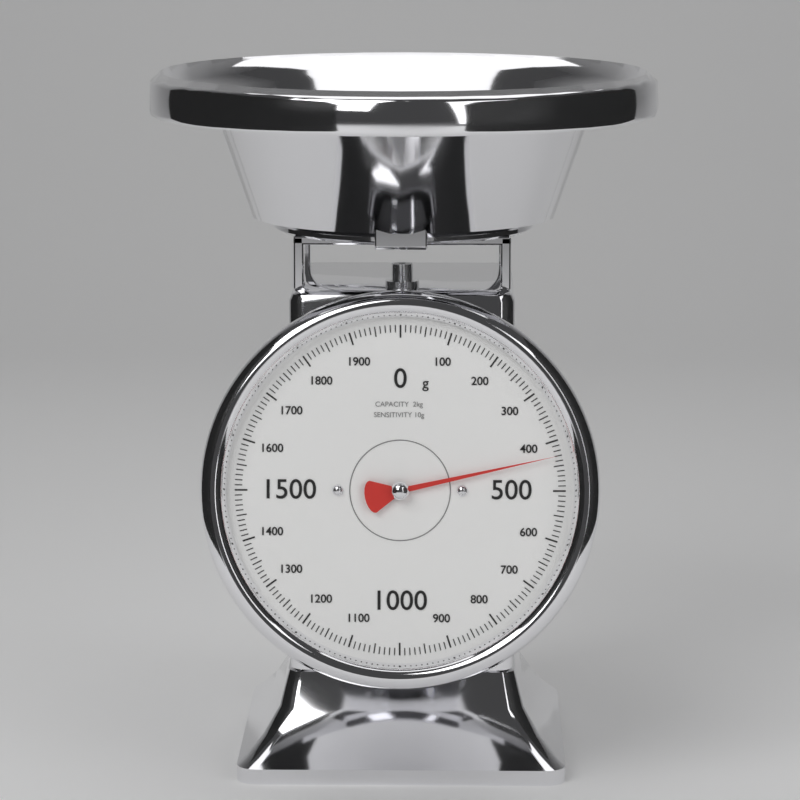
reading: 430 g
